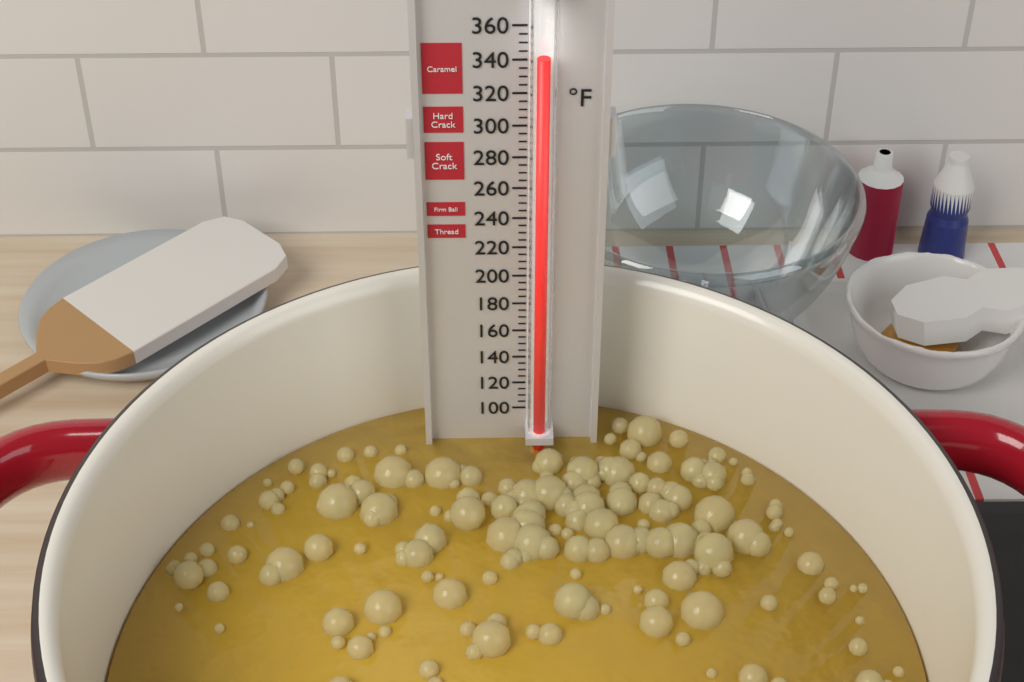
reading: 345 °F
